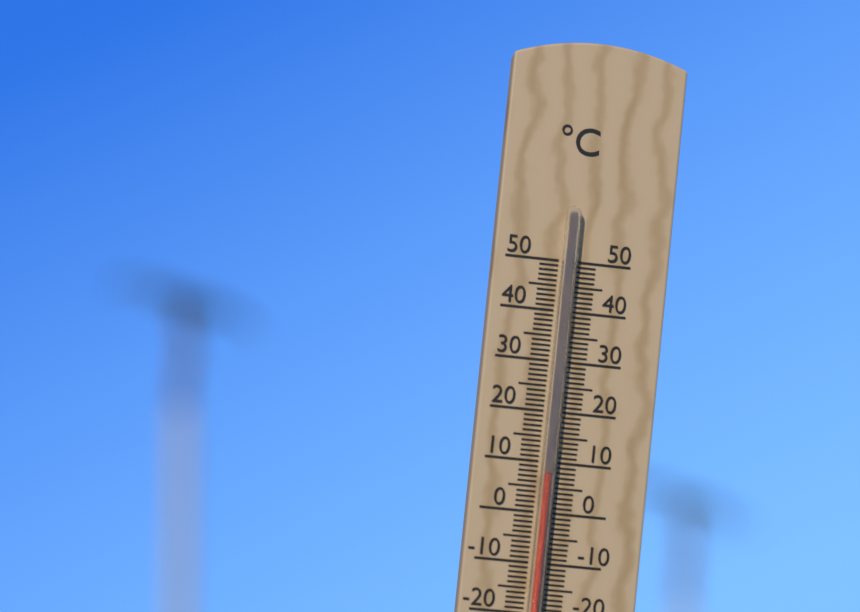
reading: 8 °C
